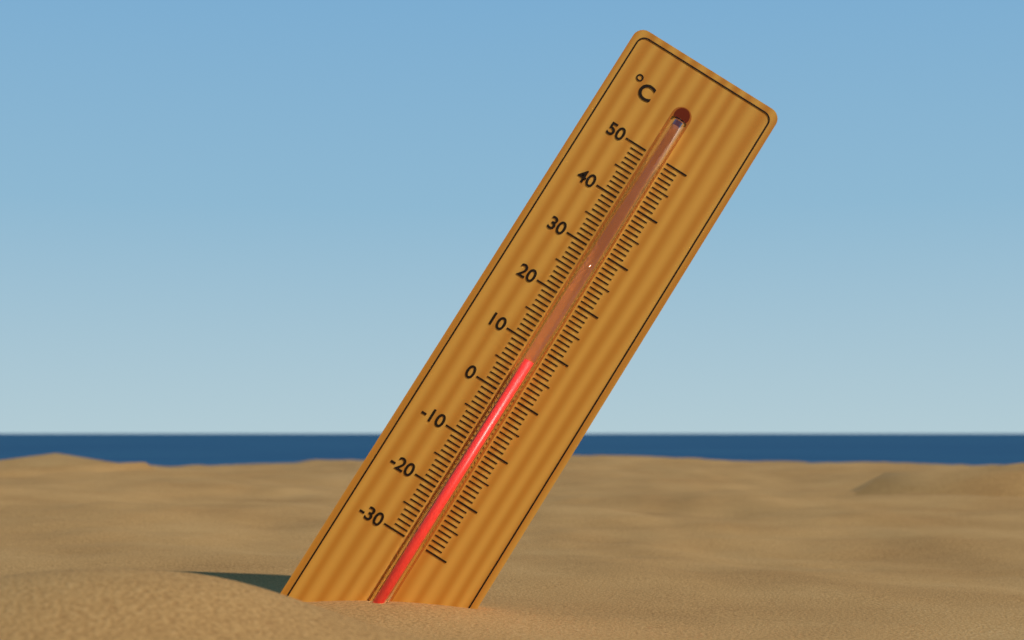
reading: 7 °C
